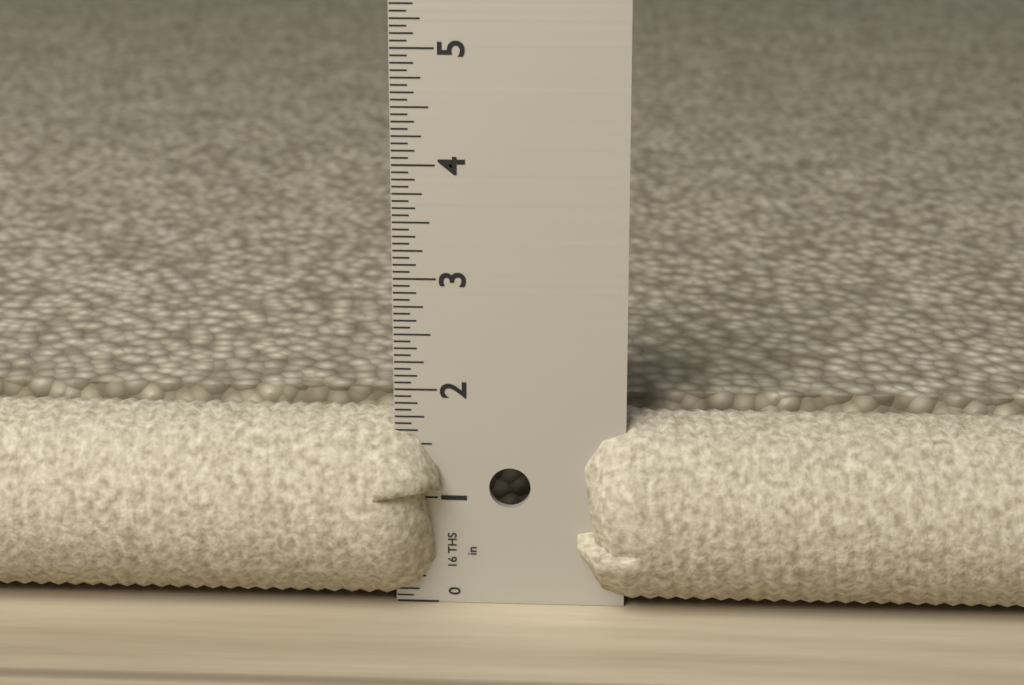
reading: 1.7500 in
